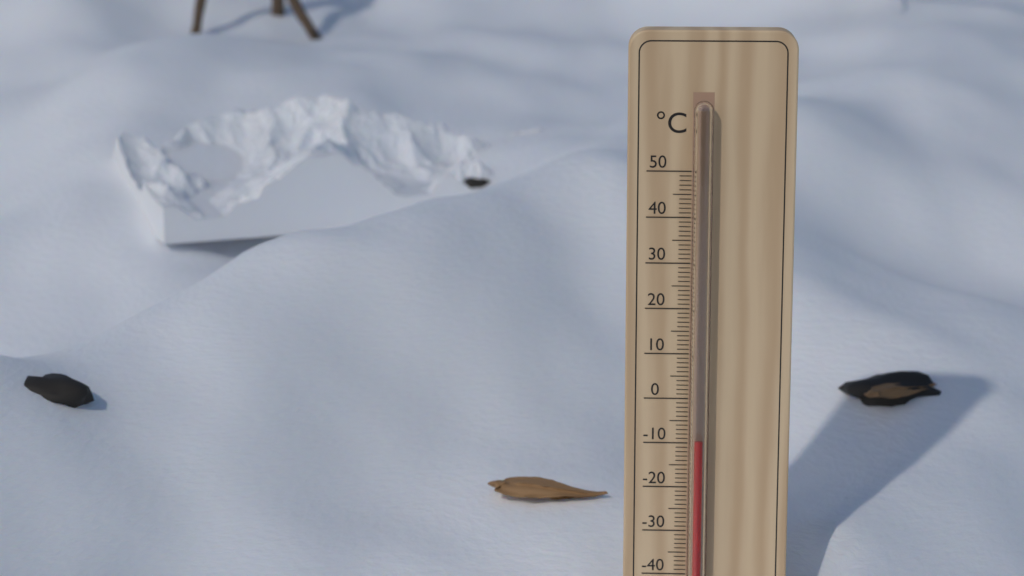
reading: -9 °C
